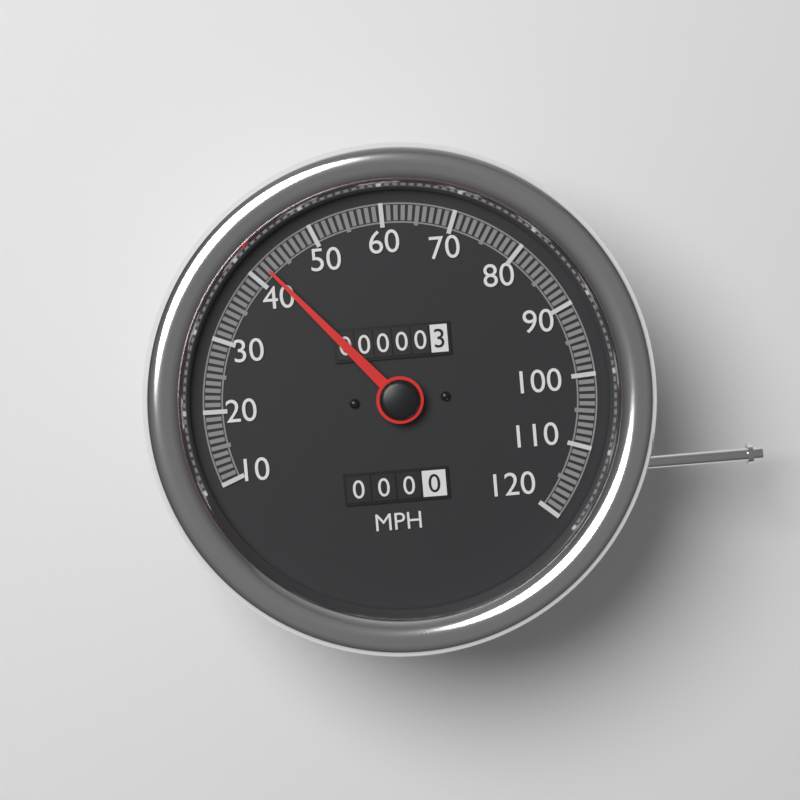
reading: 42 MPH
